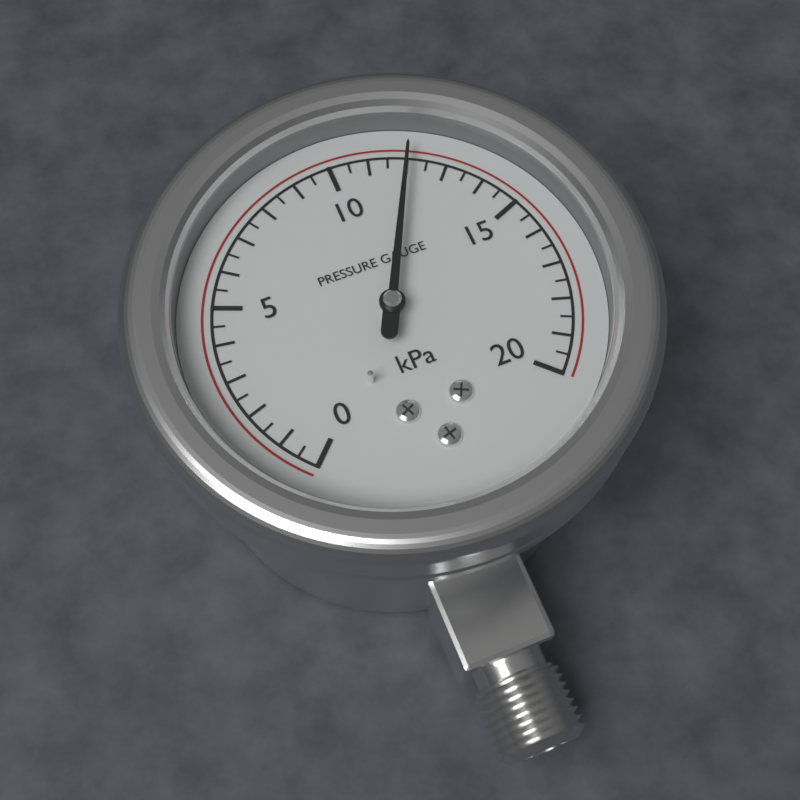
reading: 12.0 kPa
